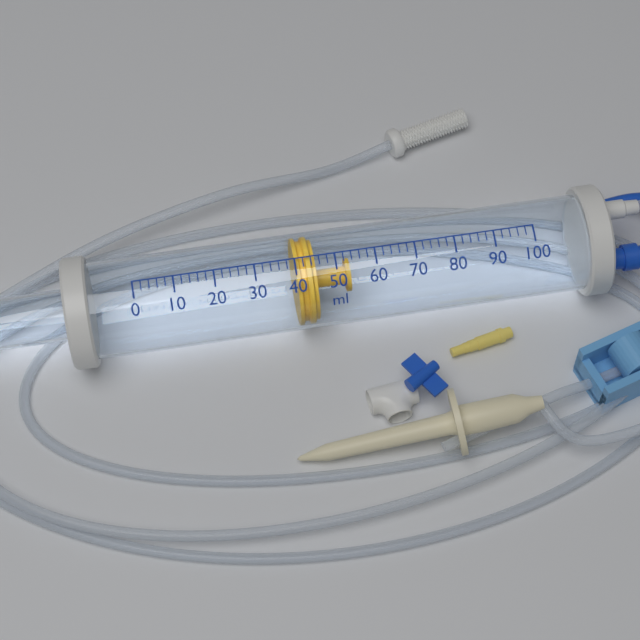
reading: 40 ml
